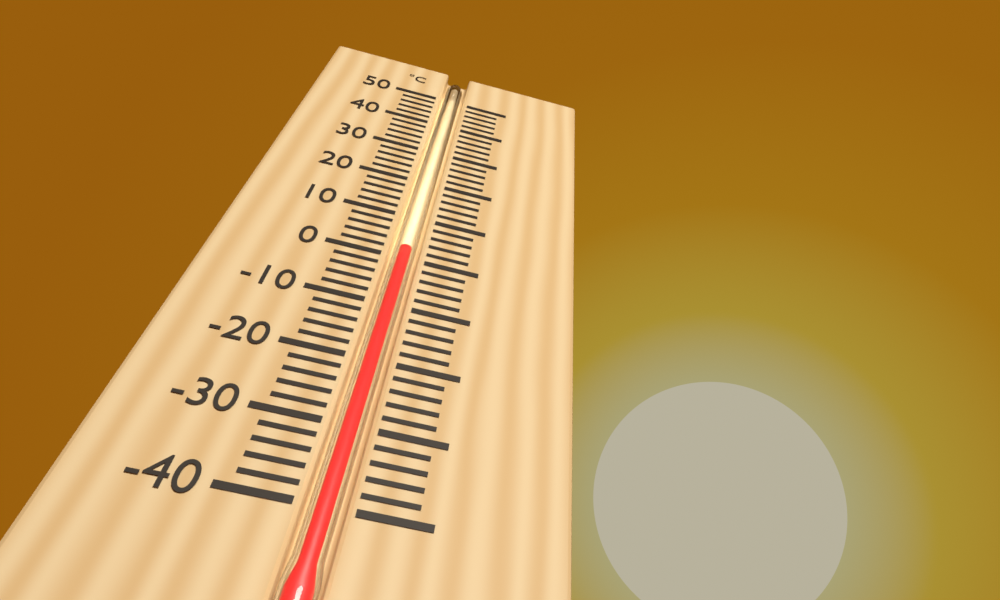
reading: 2 °C
